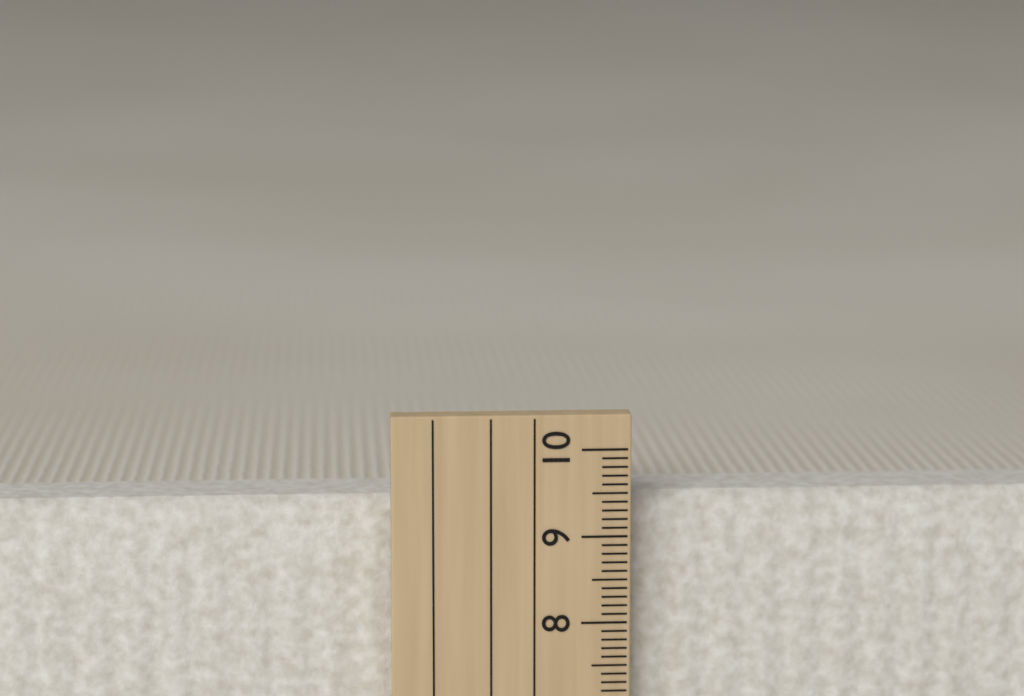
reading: 9.4 cm
